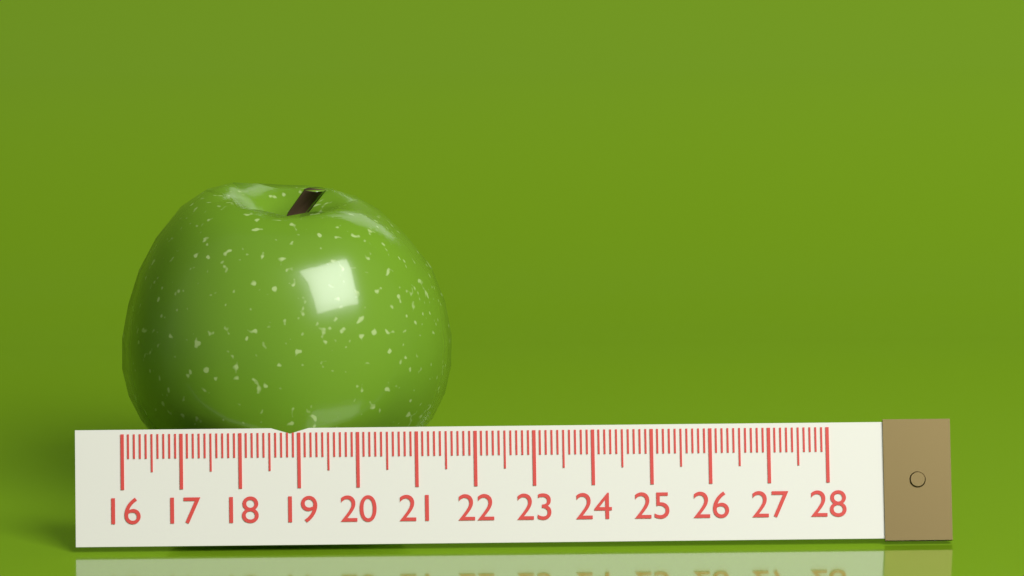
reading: 21.7 (no unit)
